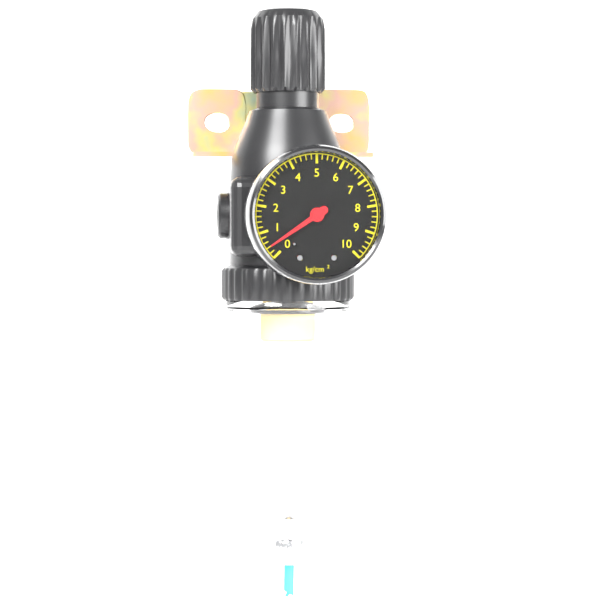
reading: 0.4 kg/cm²
